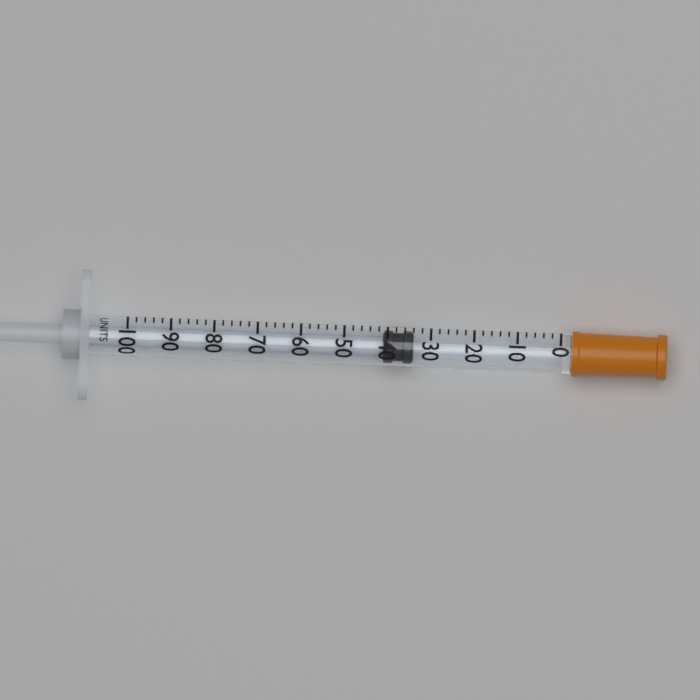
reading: 34 units
